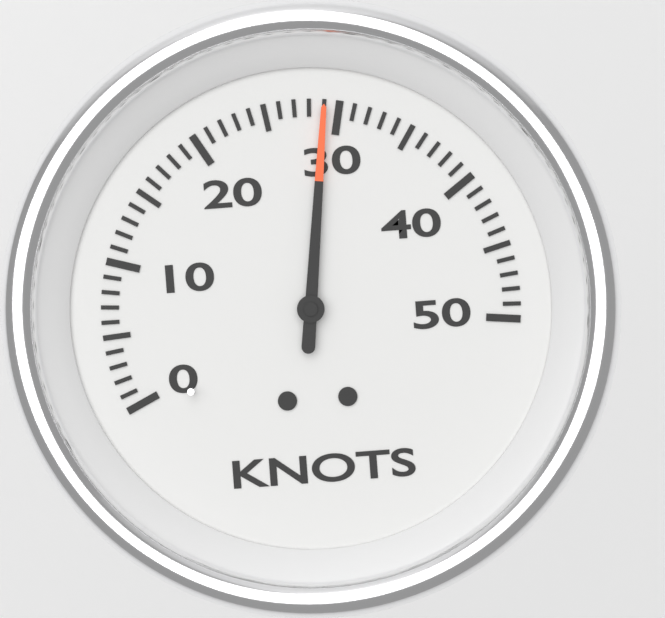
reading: 29 knots
